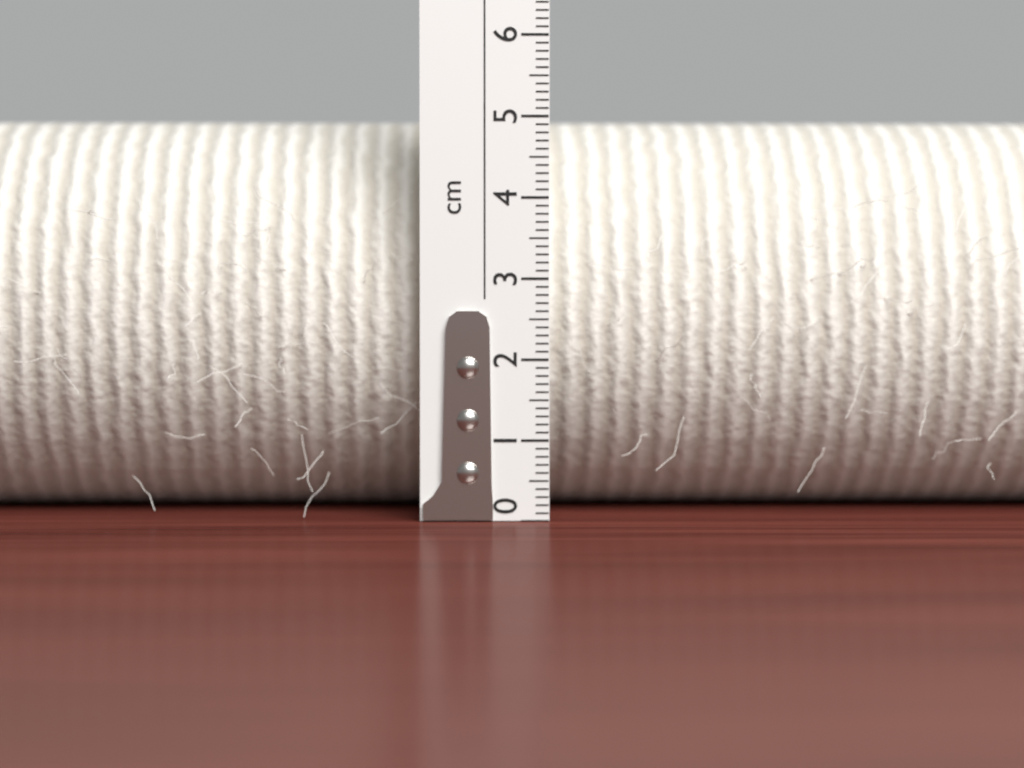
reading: 5.1 cm
